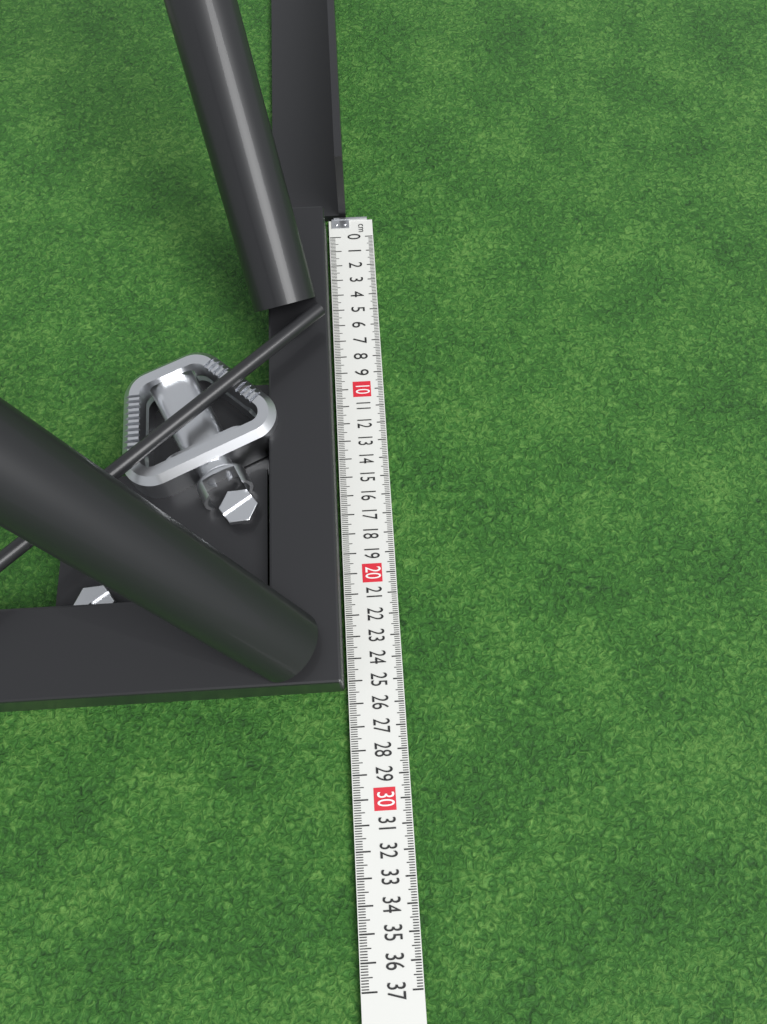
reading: 25.4 cm
